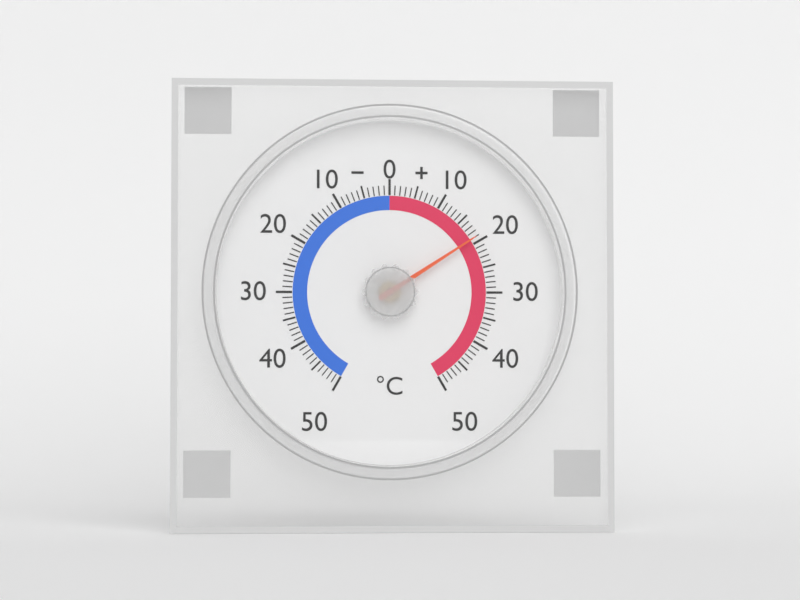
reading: 19 °C
